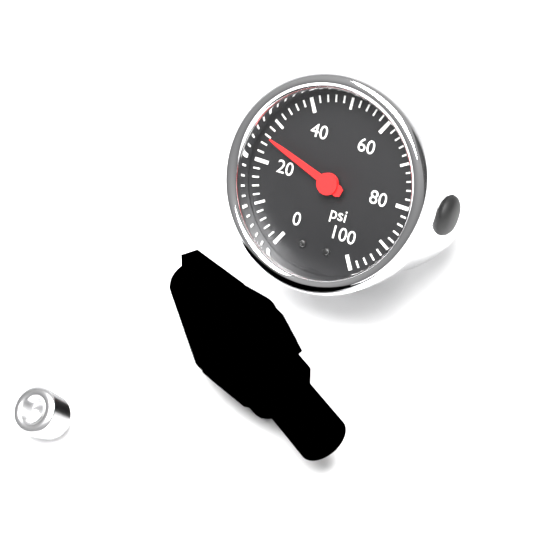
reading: 26 psi
